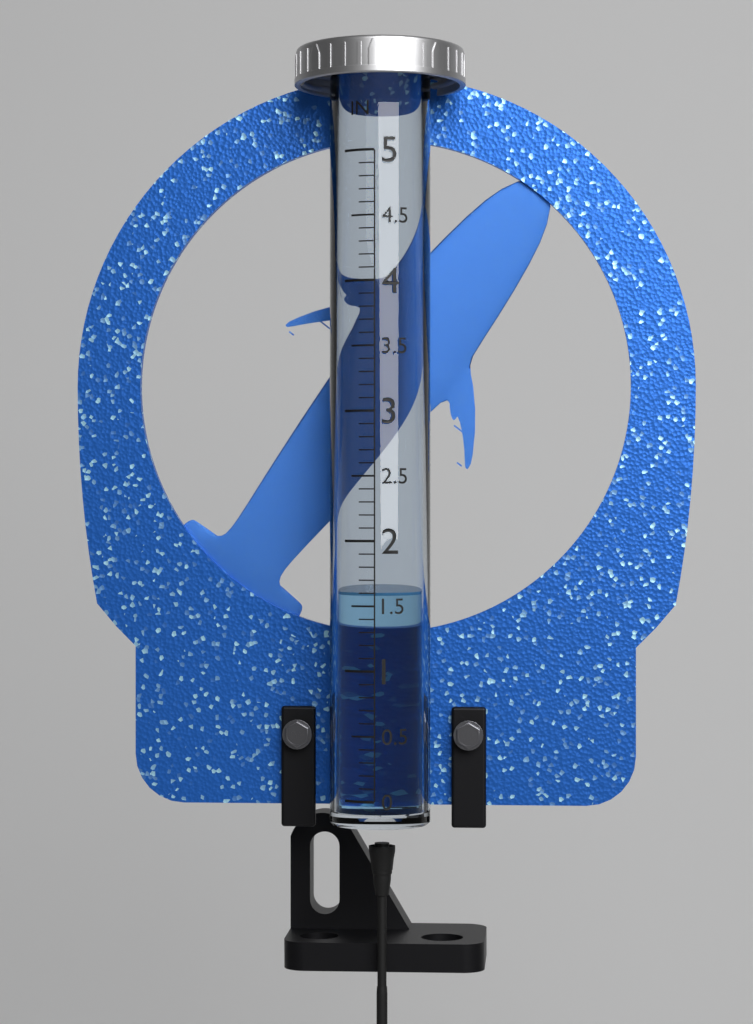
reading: 1.6 in
